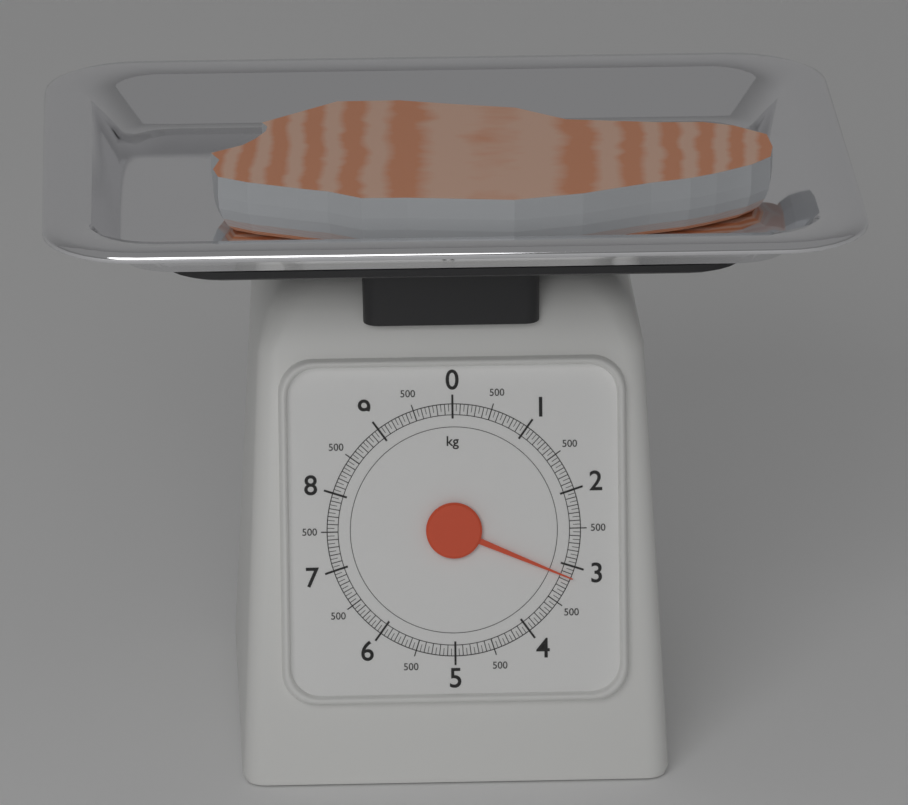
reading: 3.15 kg
